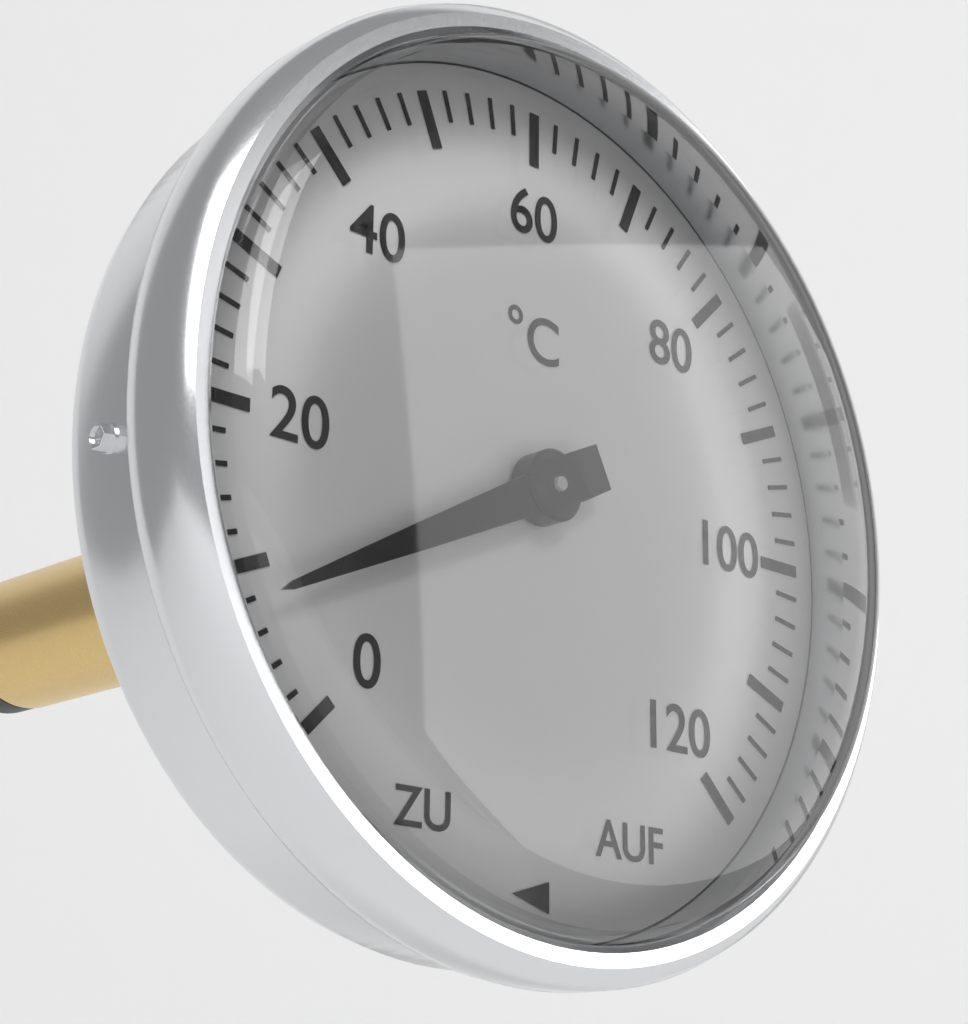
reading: 8 °C
